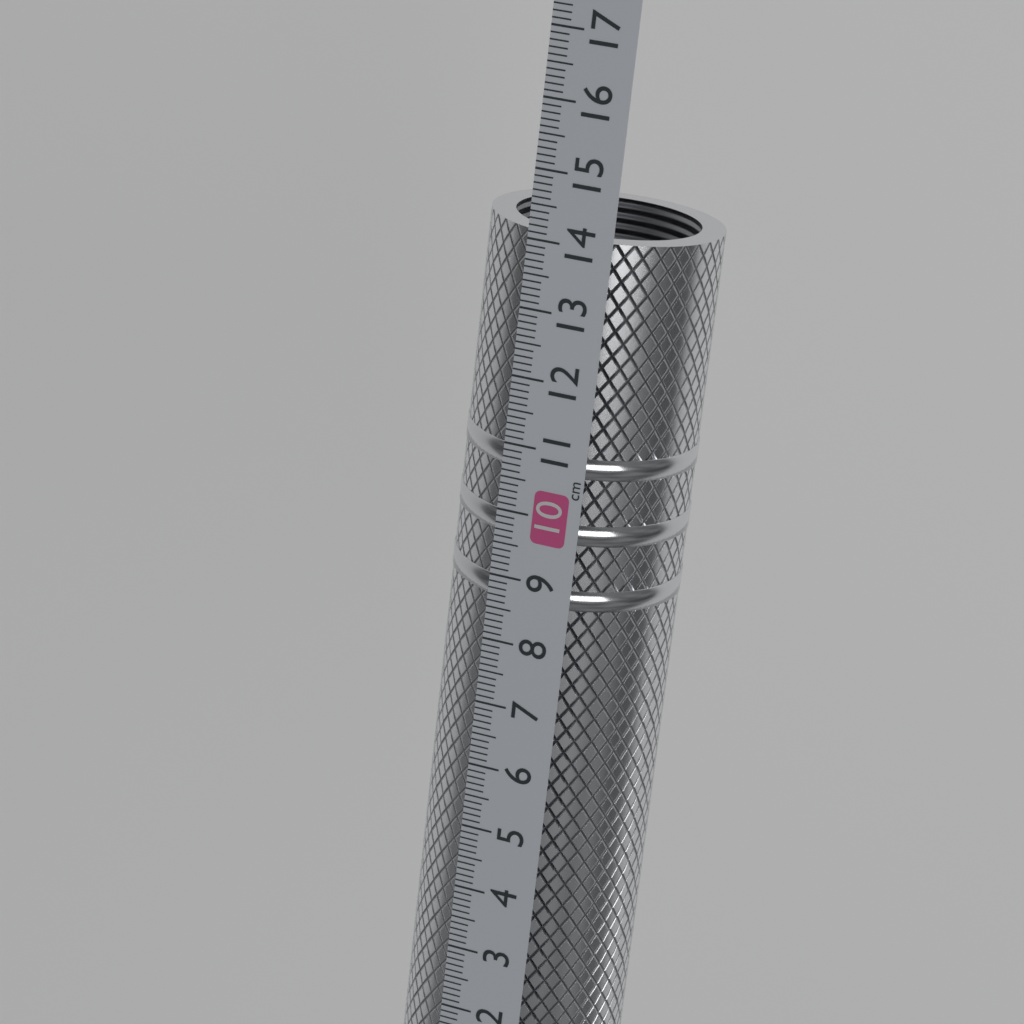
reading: 14.1 cm
